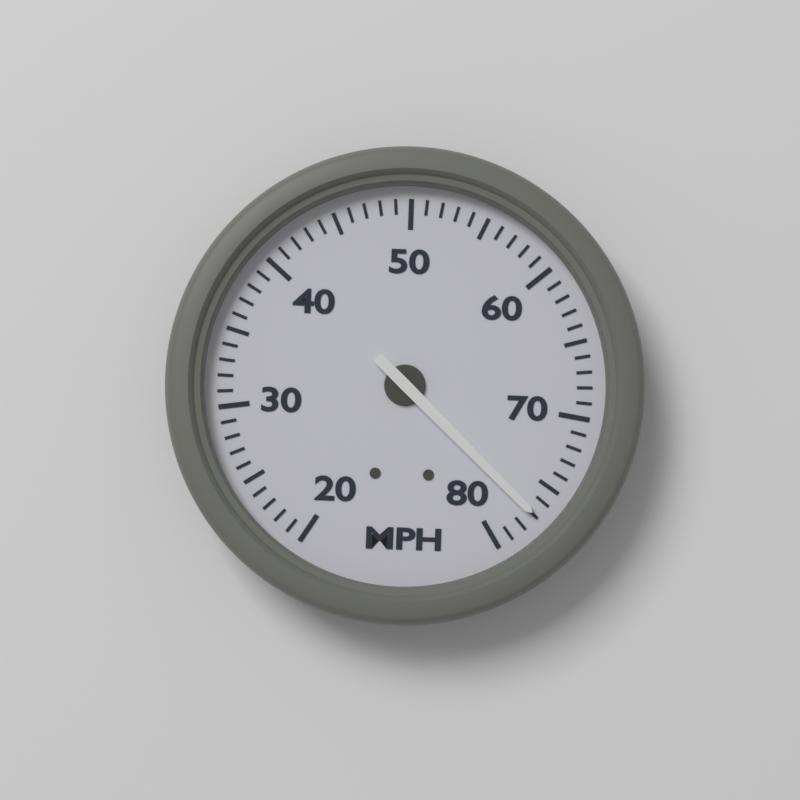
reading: 77 MPH
